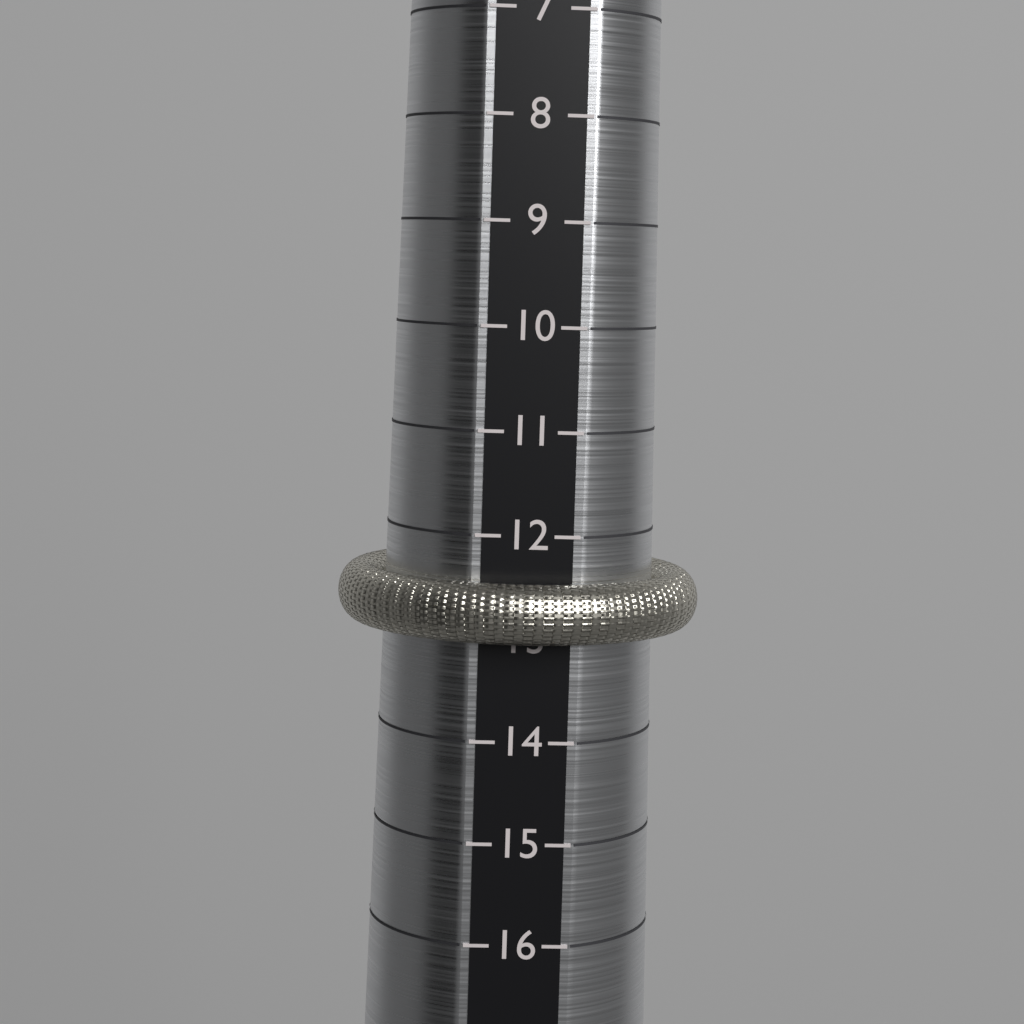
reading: 13 (no unit)
